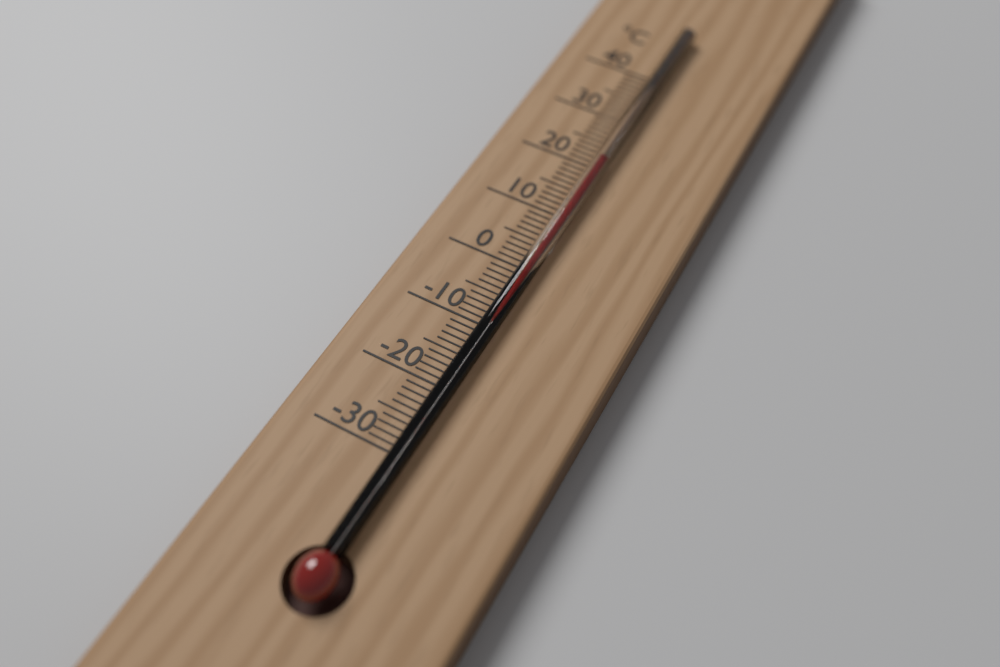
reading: 21 °C
